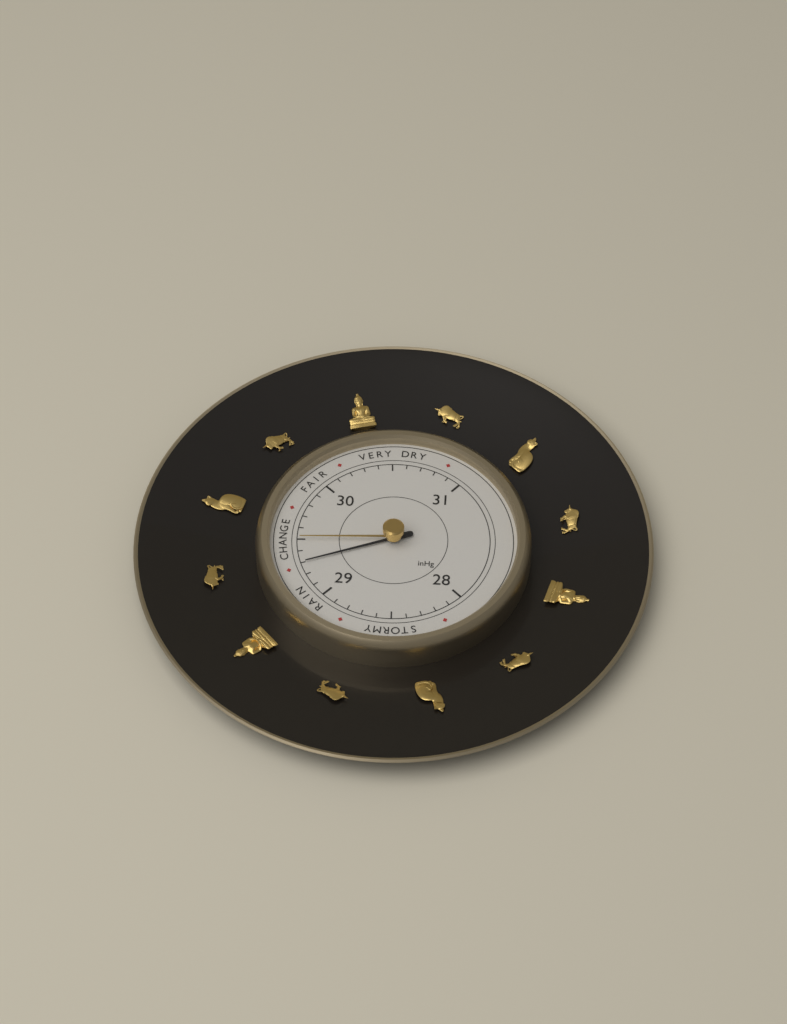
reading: 29.3 inHg
